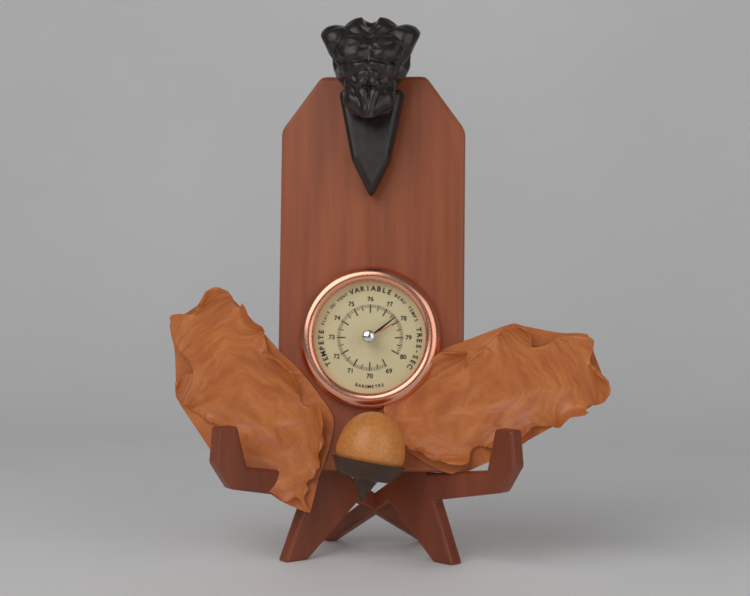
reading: 77.7 (no unit)
